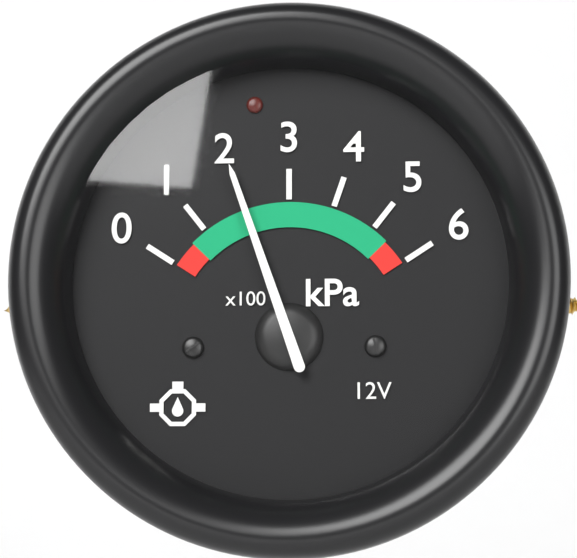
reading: 200 kPa
